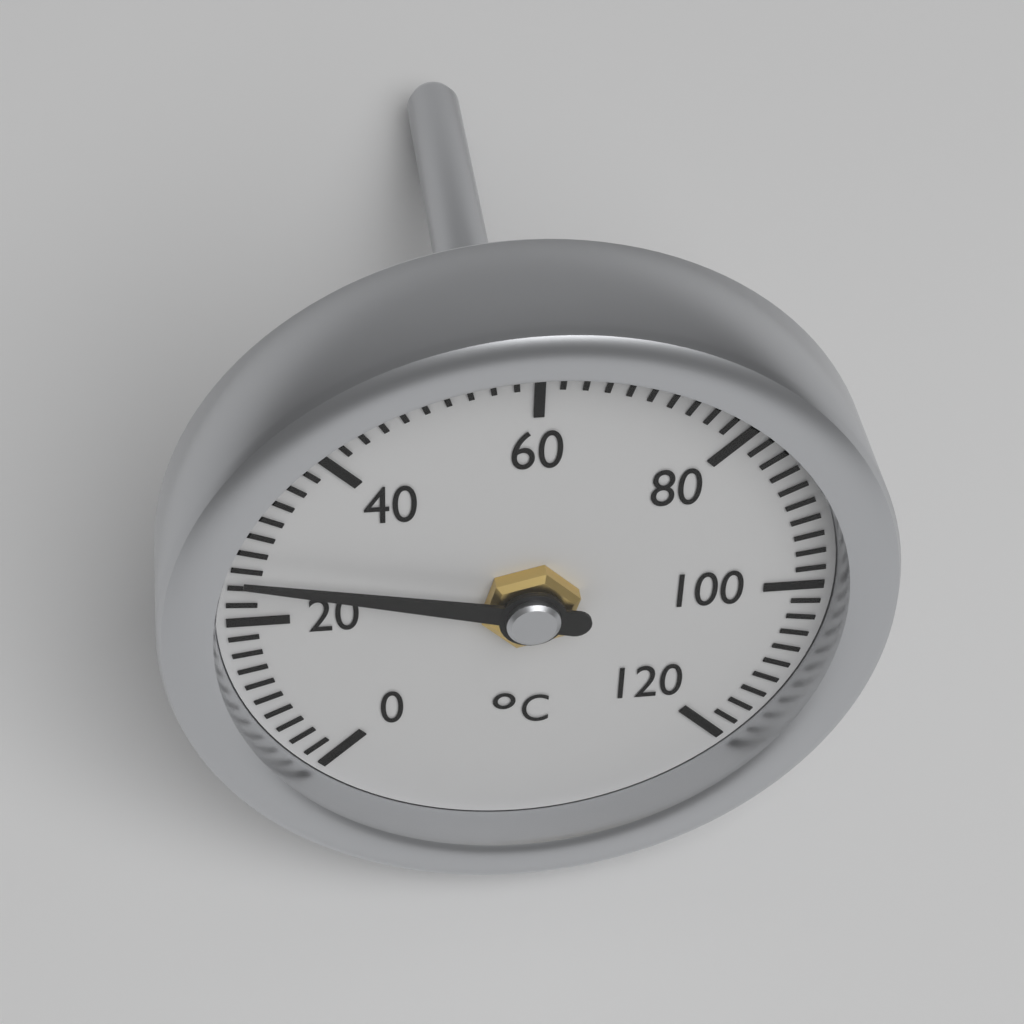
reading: 26 °C
